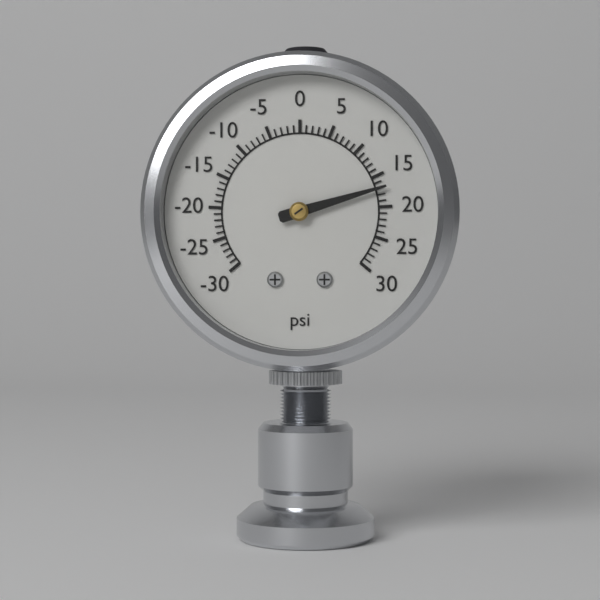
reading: 17 psi
